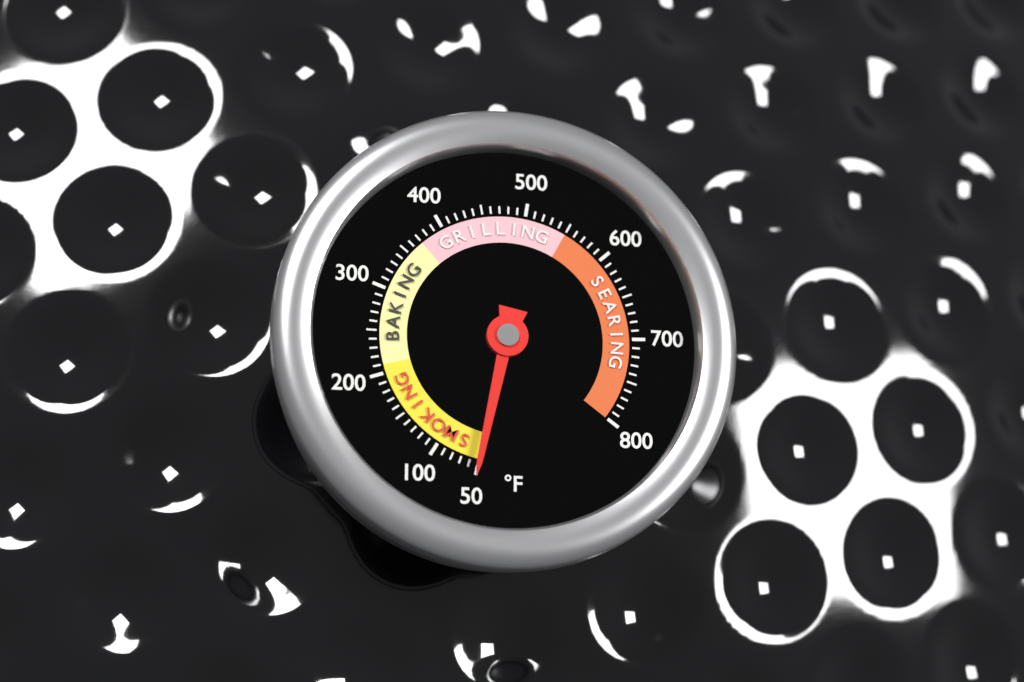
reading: 50 °F
